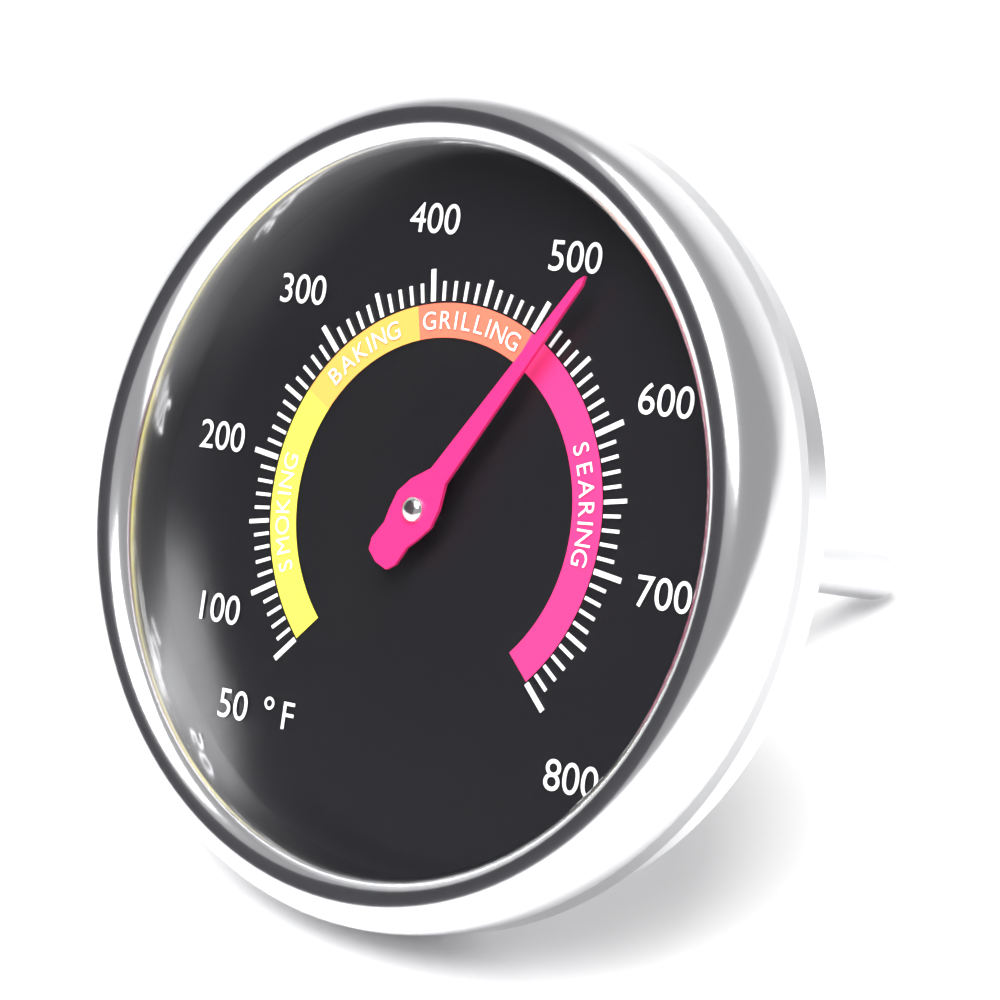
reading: 520 °F
